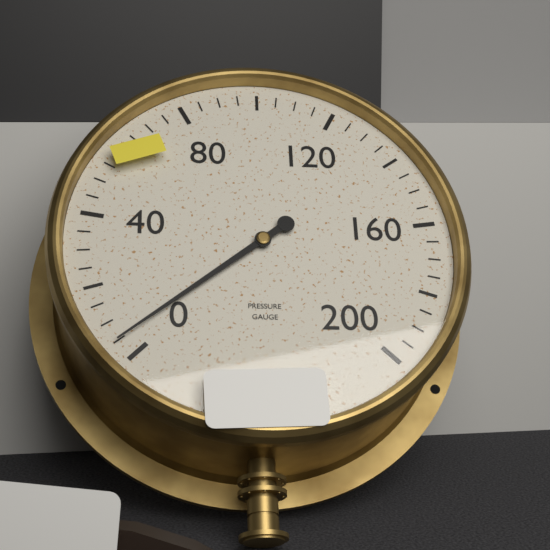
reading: 5 (no unit)
